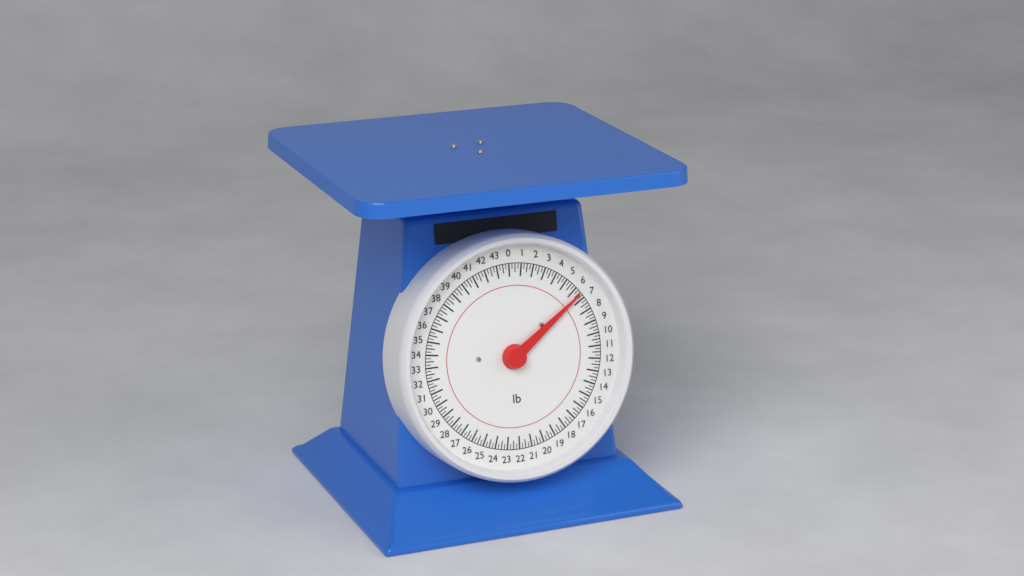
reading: 6.50 lb
